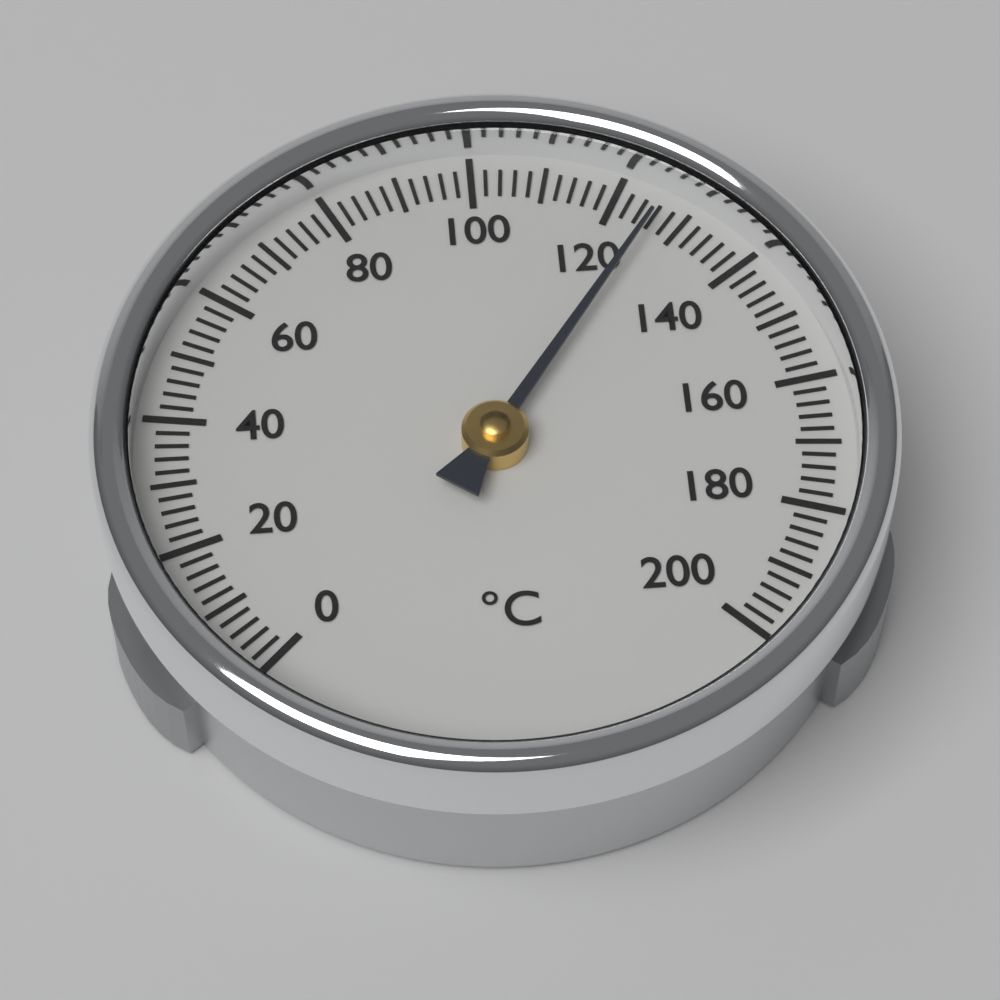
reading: 126 °C
